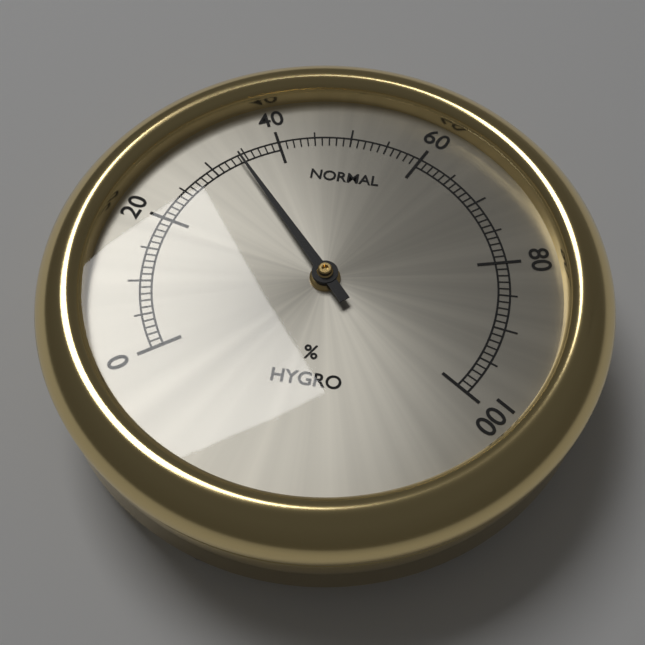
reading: 34 %
